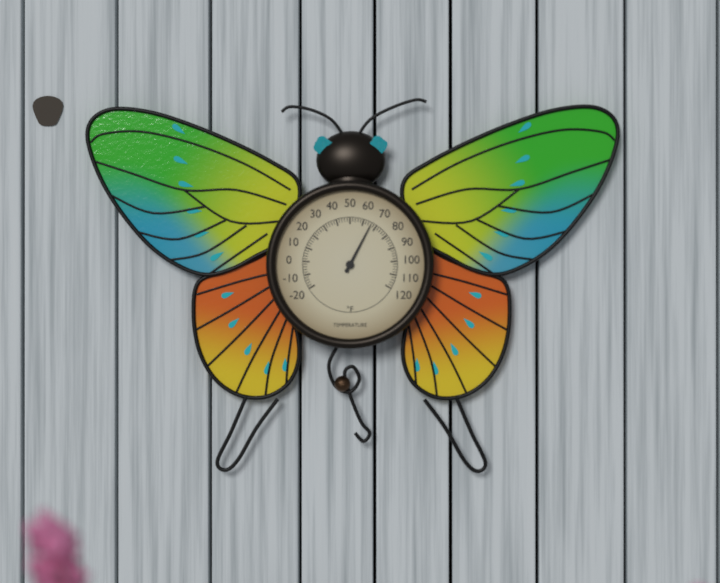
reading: 66 °F
